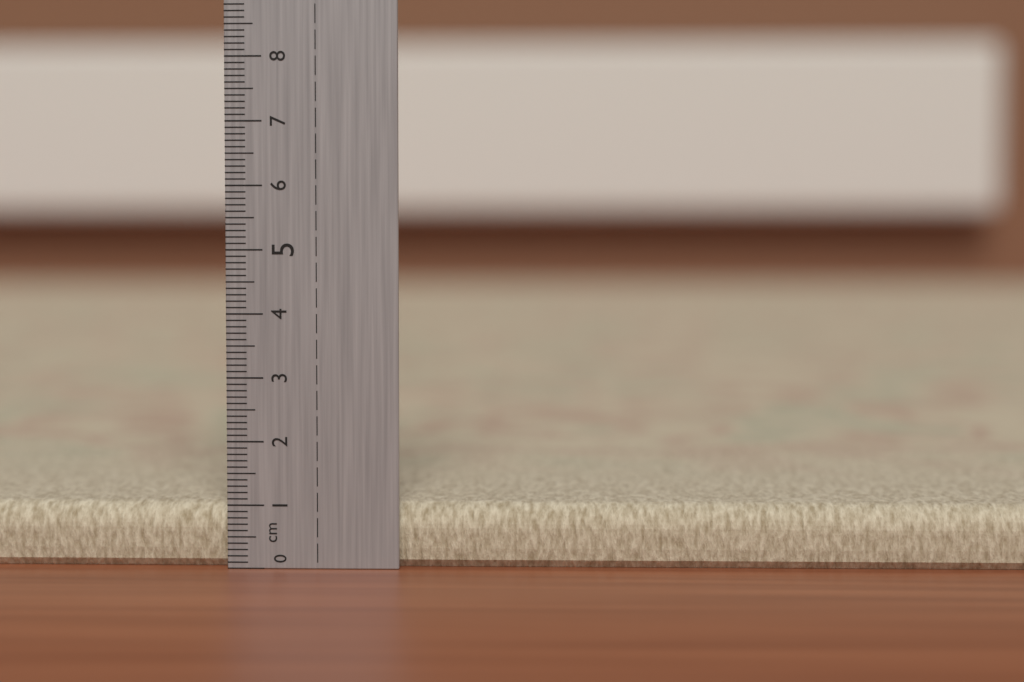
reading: 1.0 cm
